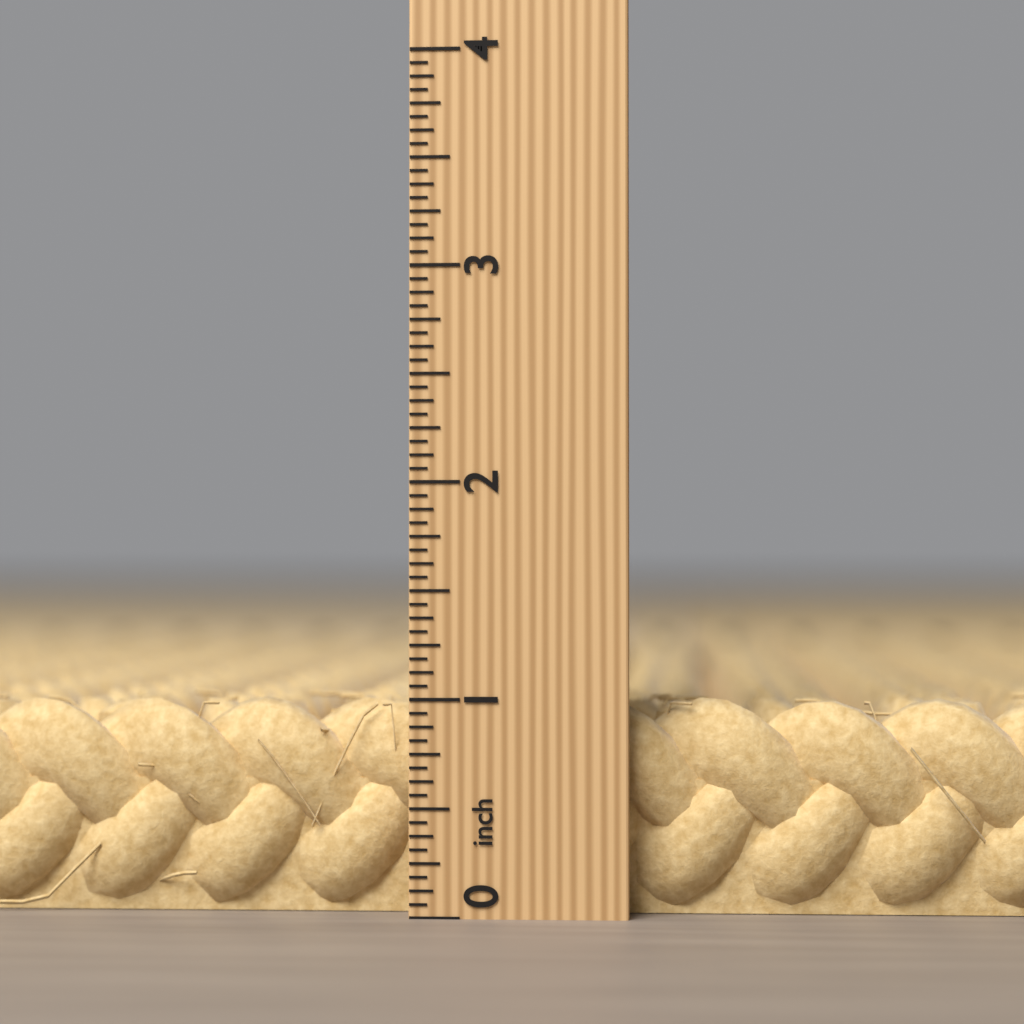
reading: 1.0000 inch
